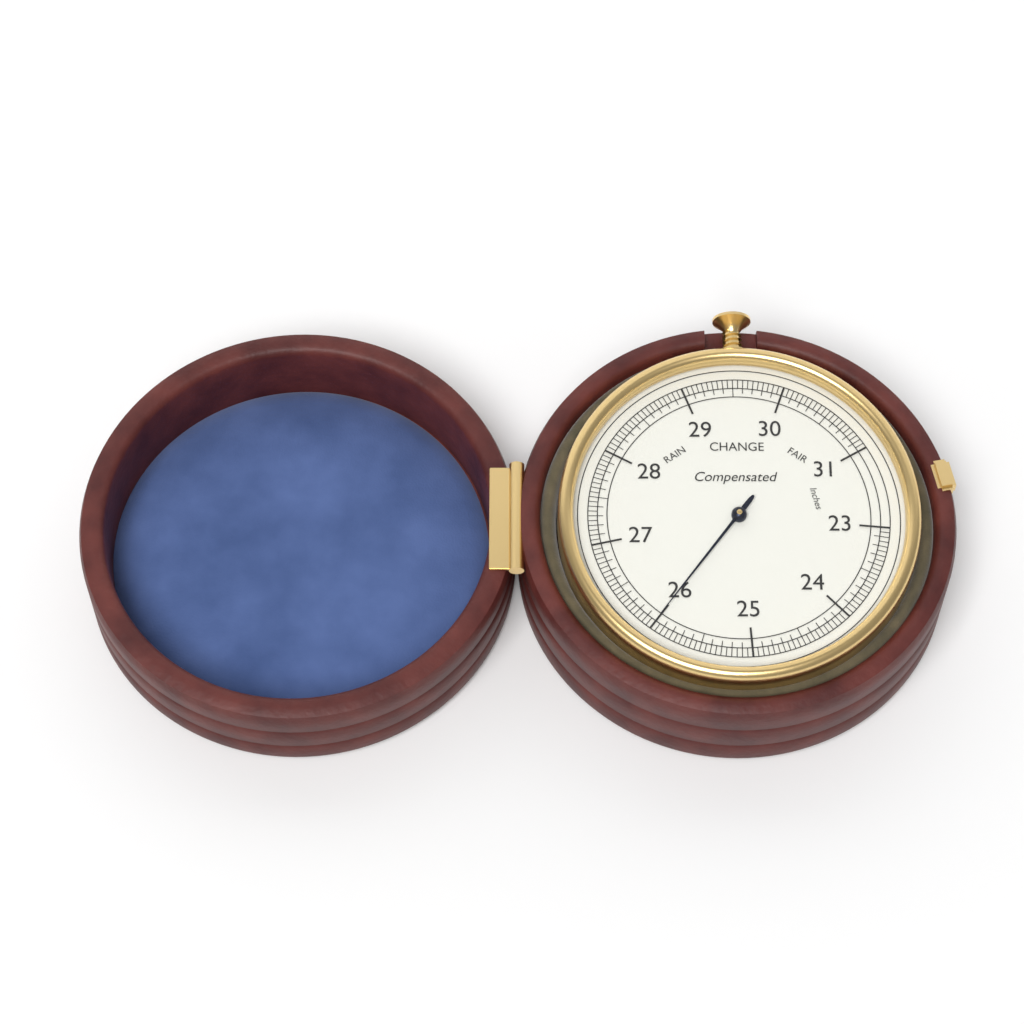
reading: 26.00 inches
